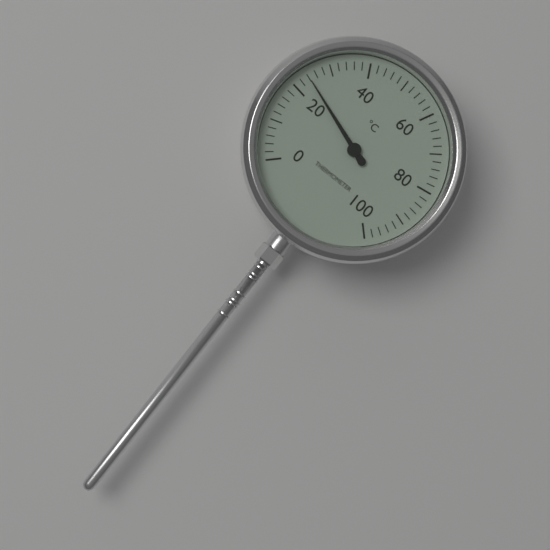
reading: 24 °C
